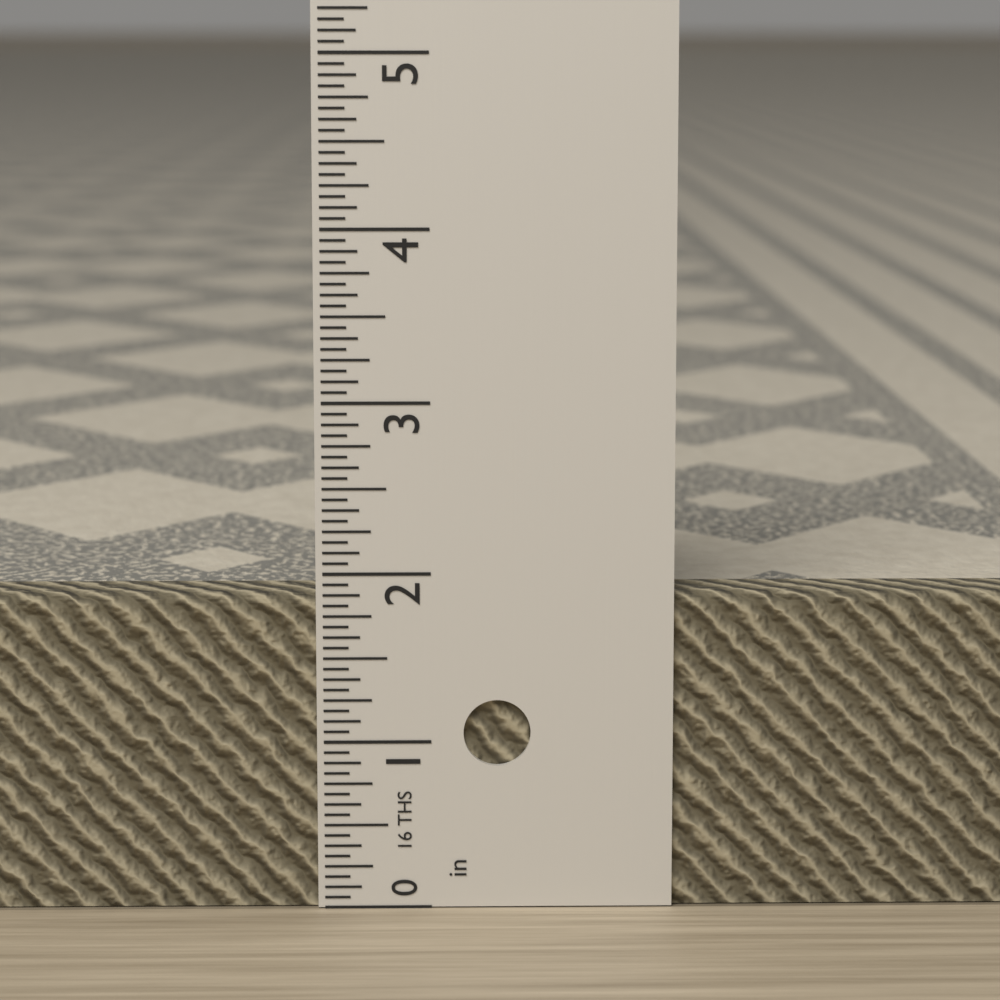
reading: 1.8750 in
